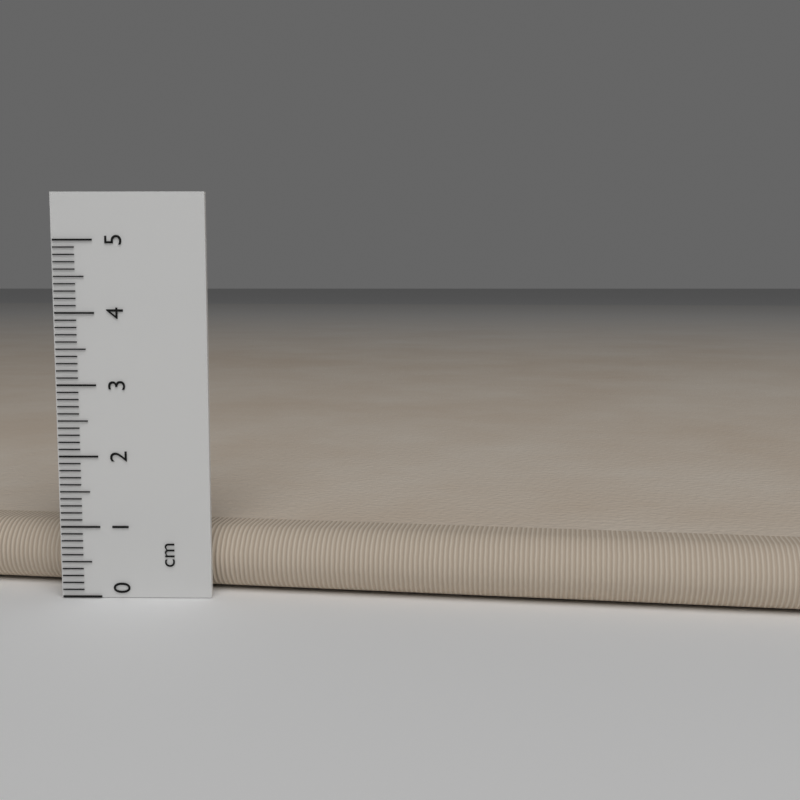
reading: 0.9 cm
